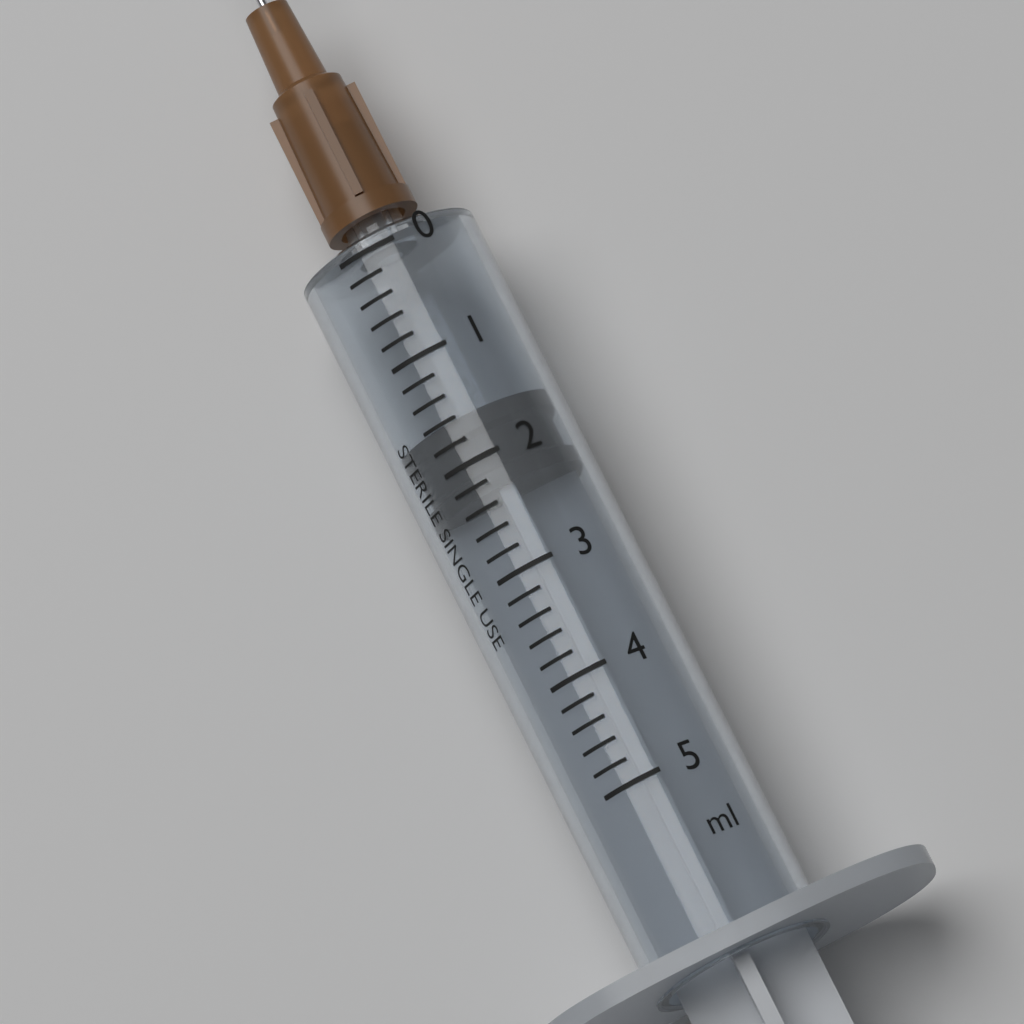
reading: 1.6 ml
